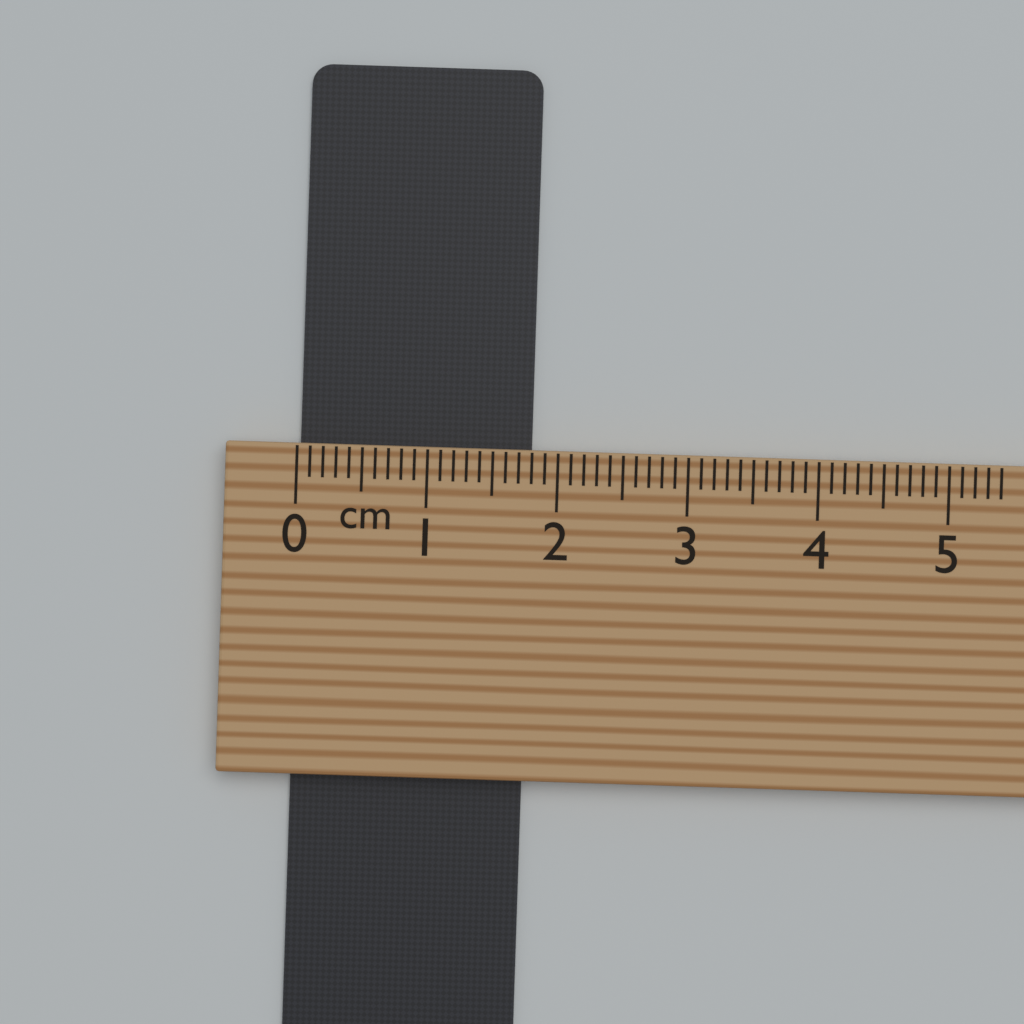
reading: 1.8 cm
